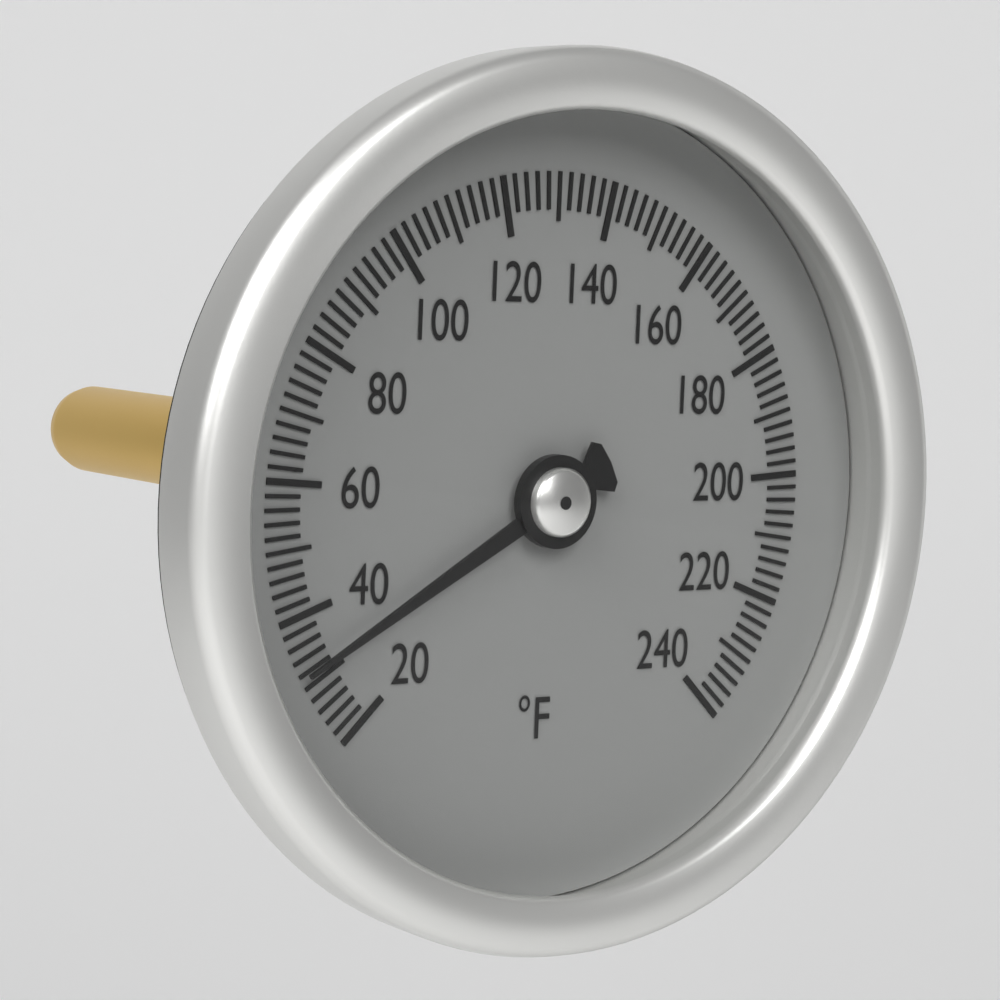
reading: 32 °F
